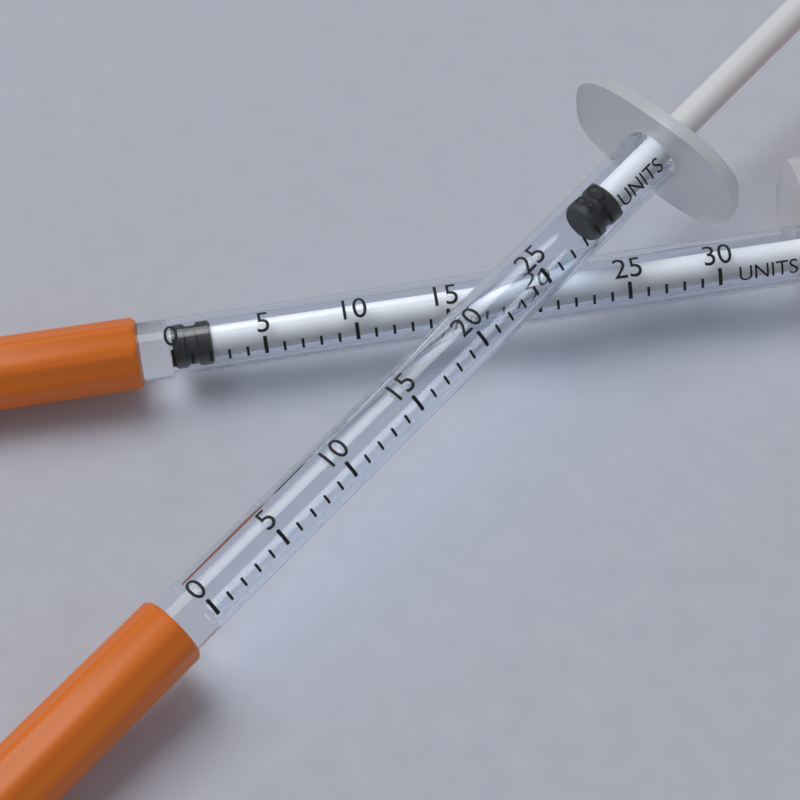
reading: 29 units
